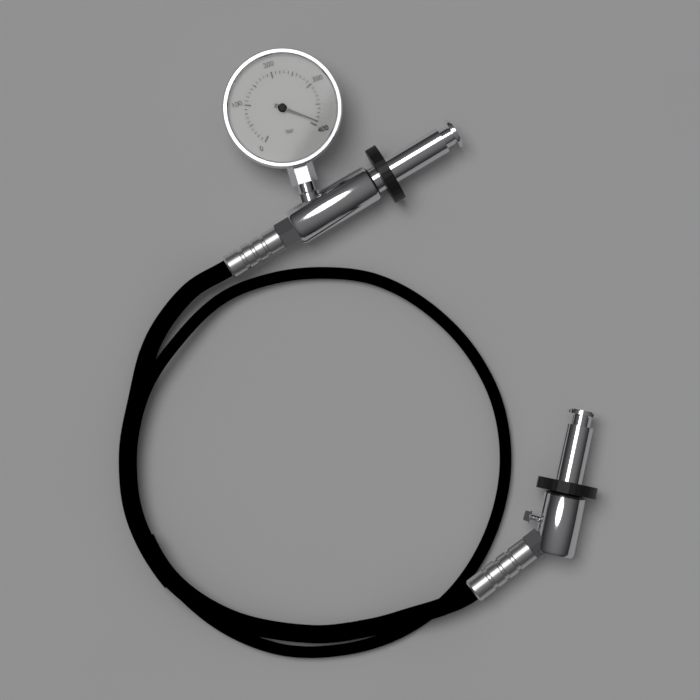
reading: 390 bar
